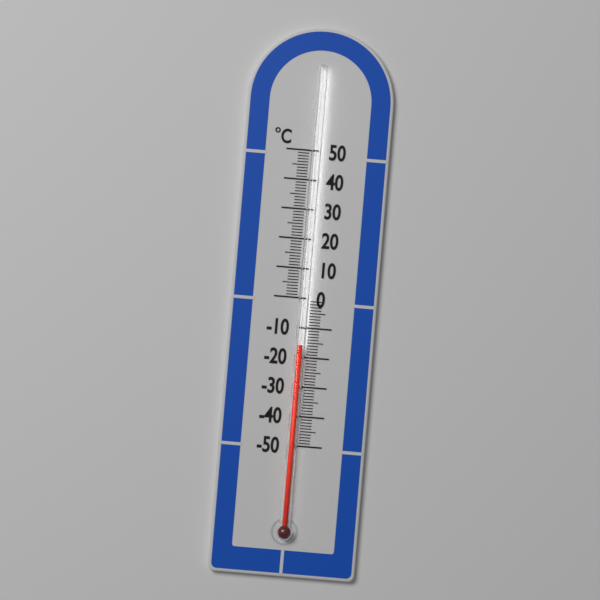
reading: -16 °C
